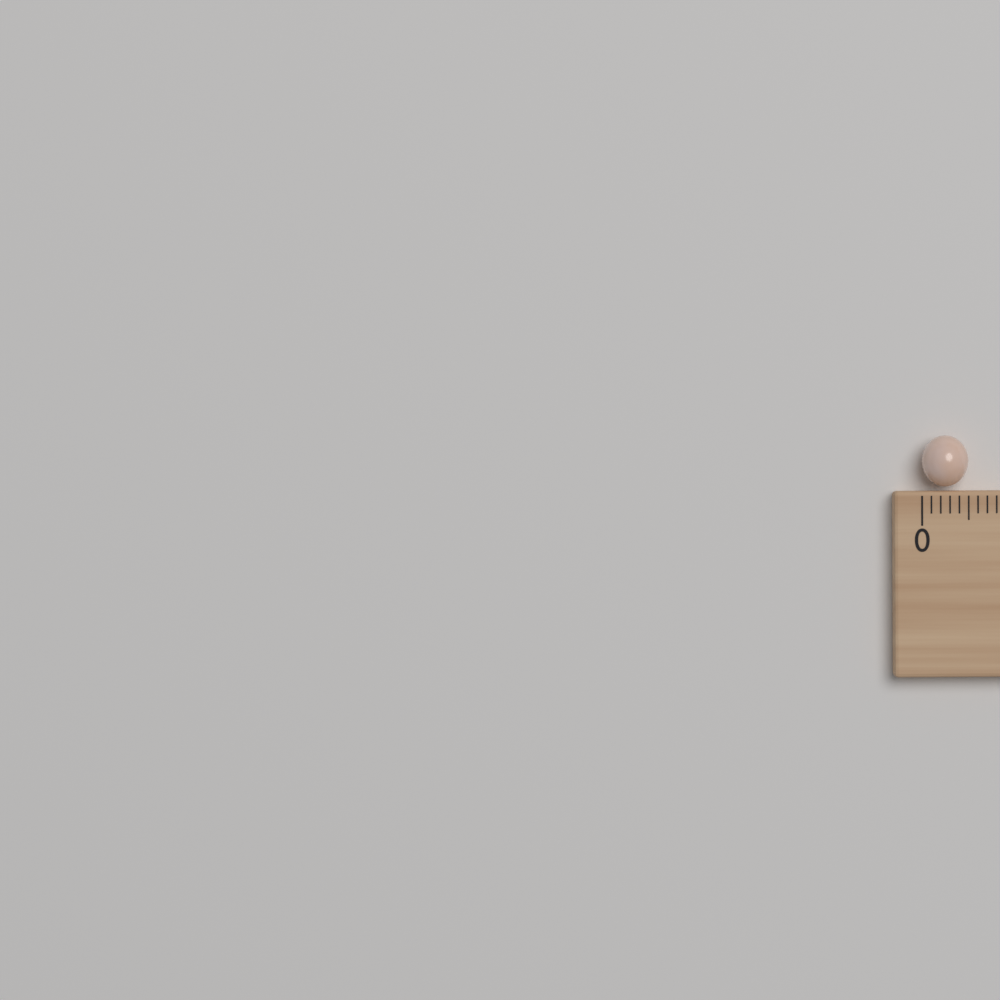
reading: 0.5 cm
